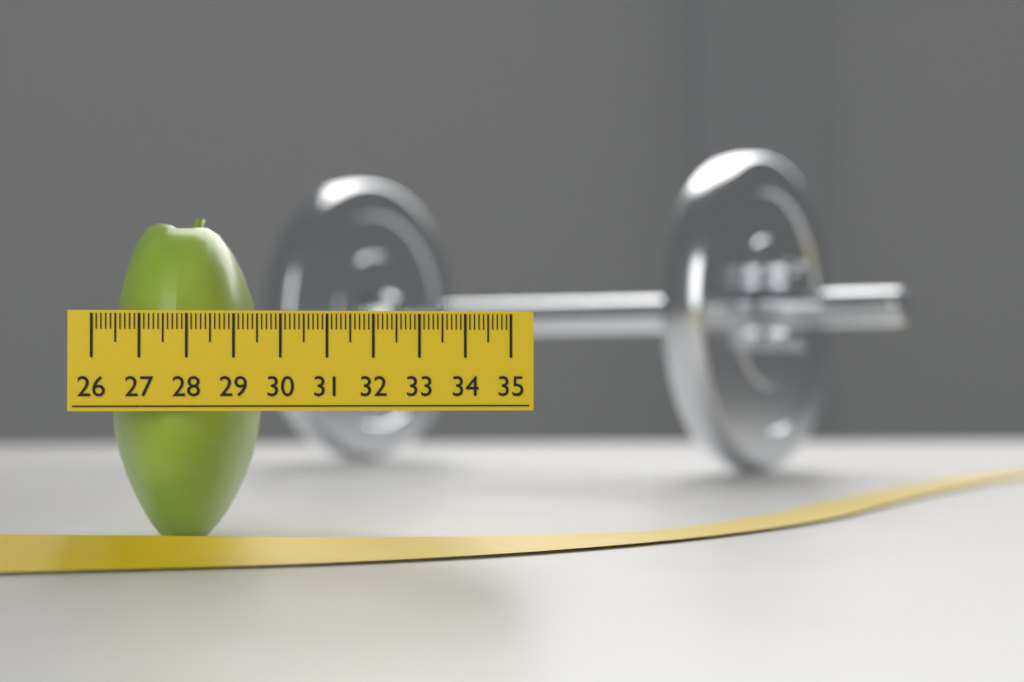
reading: 29.5 (no unit)
